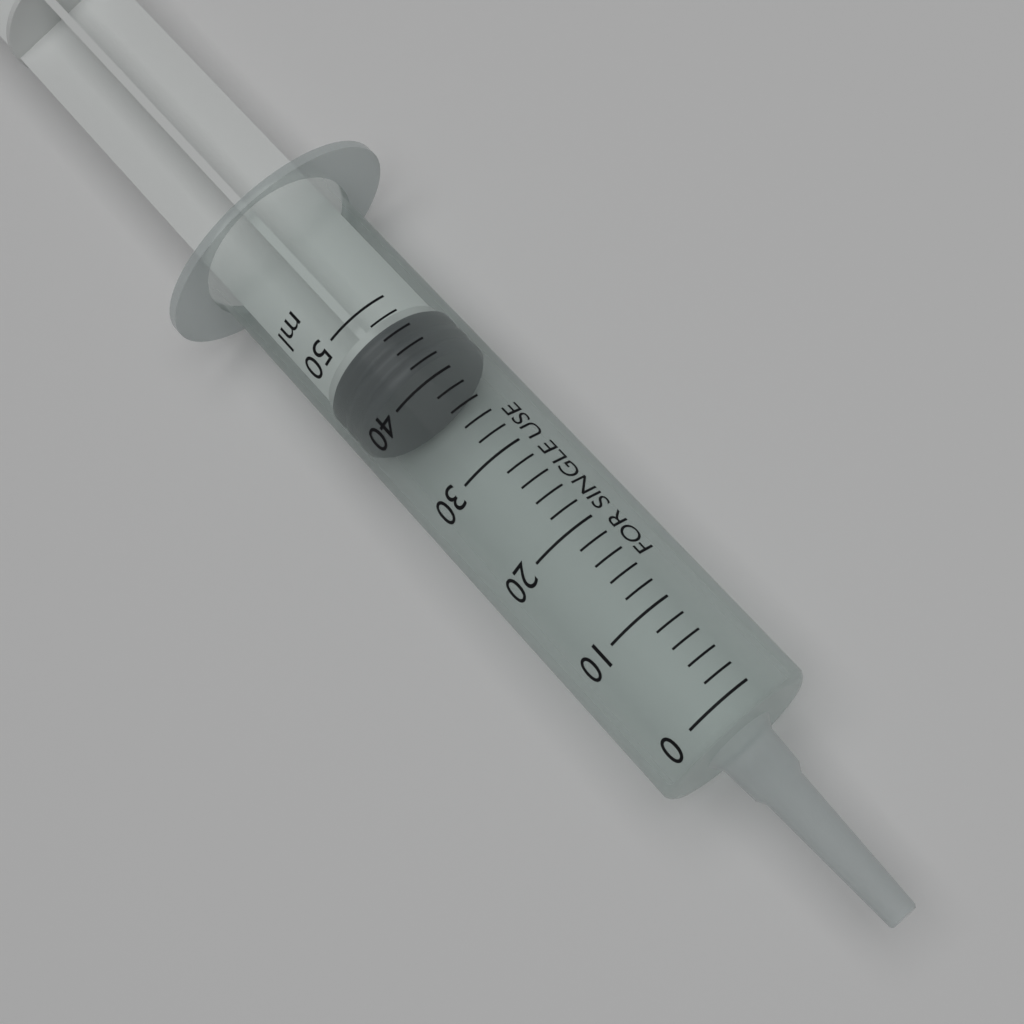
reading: 42 ml
